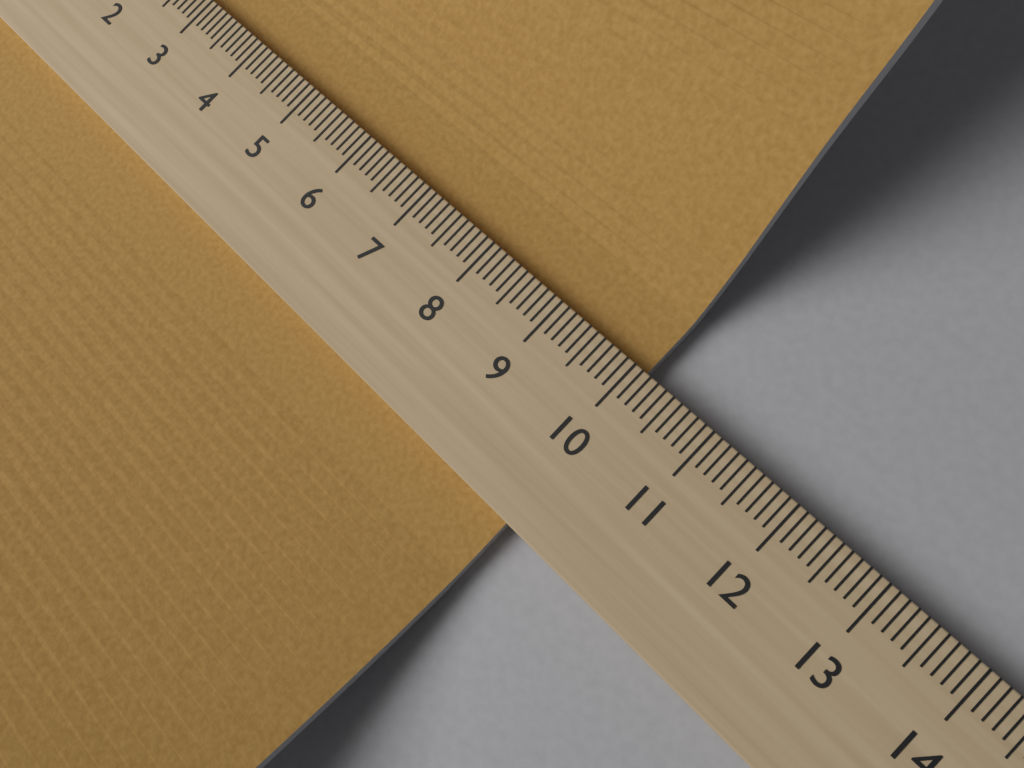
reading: 10.1 (no unit)
